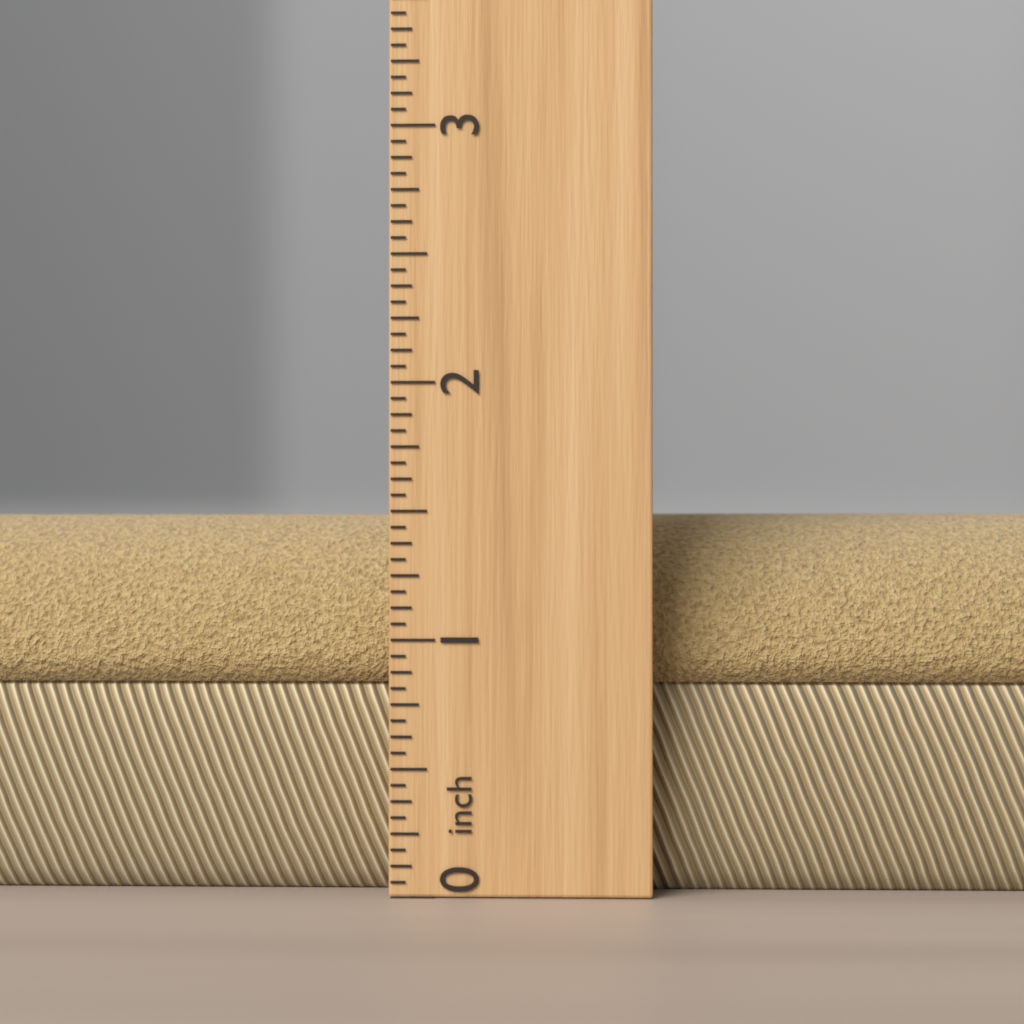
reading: 1.5000 inch
